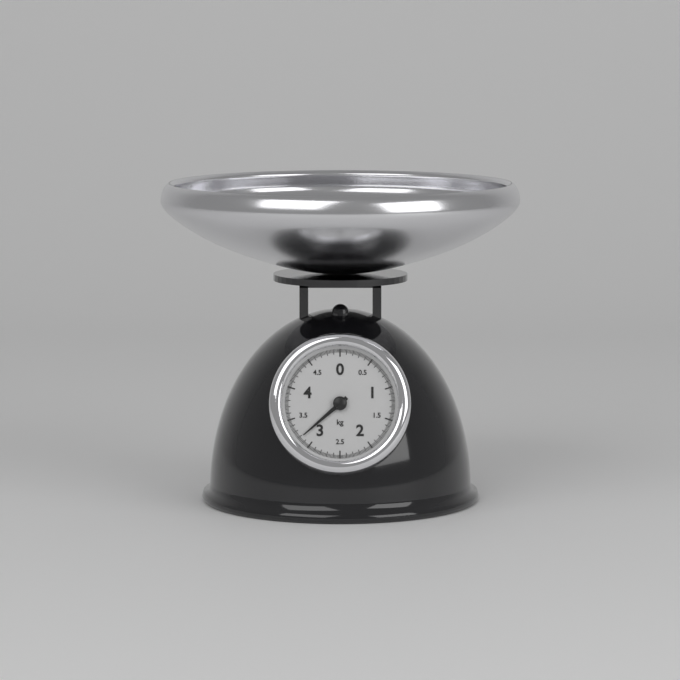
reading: 3.18 kg
